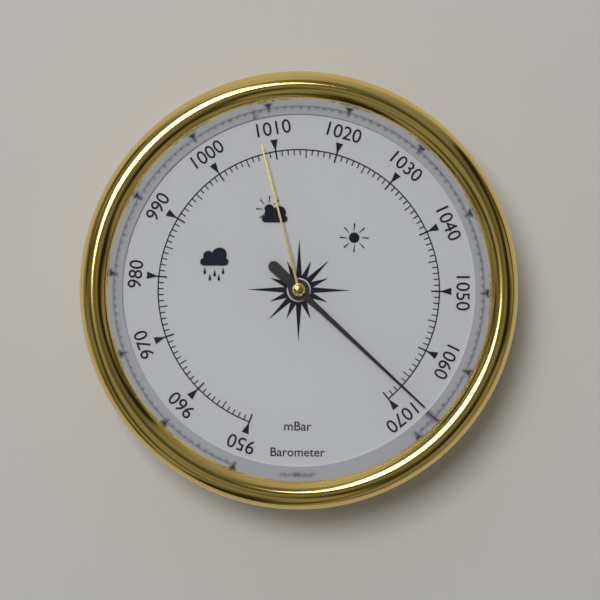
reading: 1067 mbar
